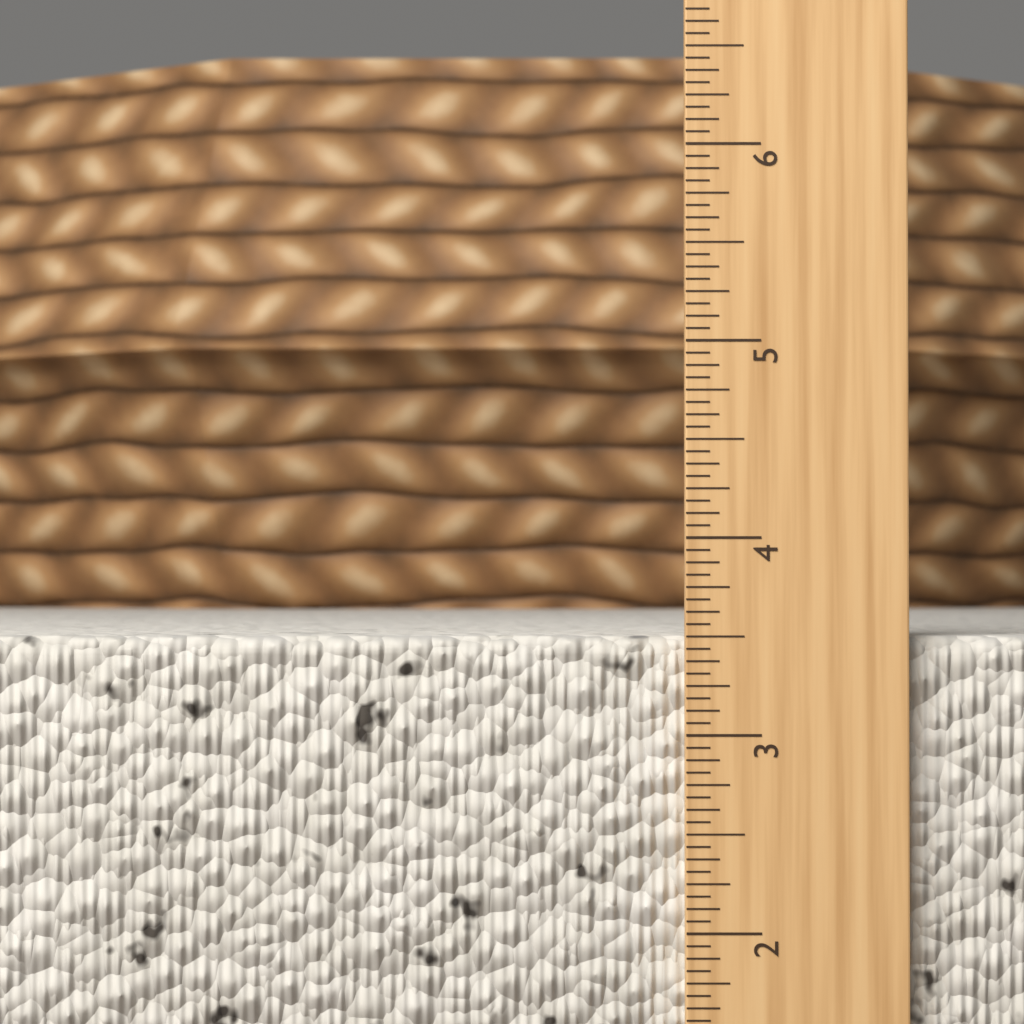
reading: 3.5000 in
